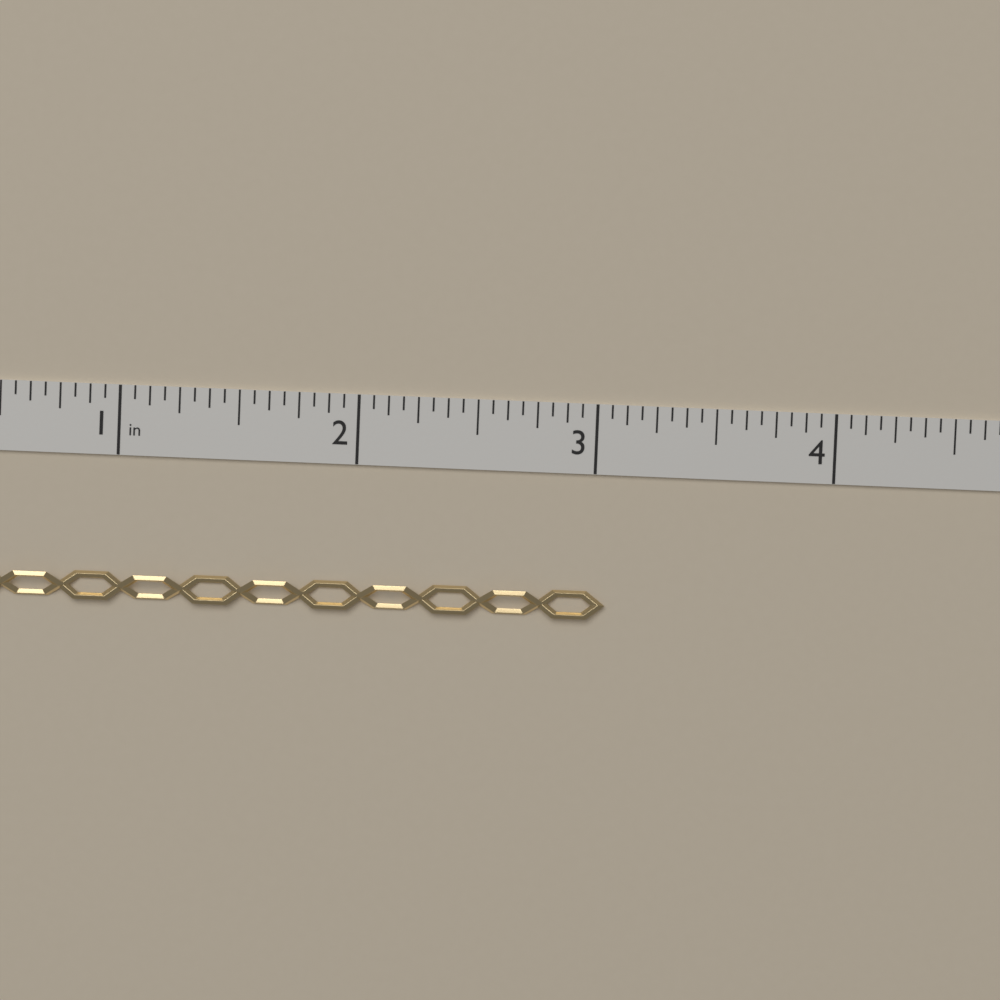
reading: 3.0625 in
